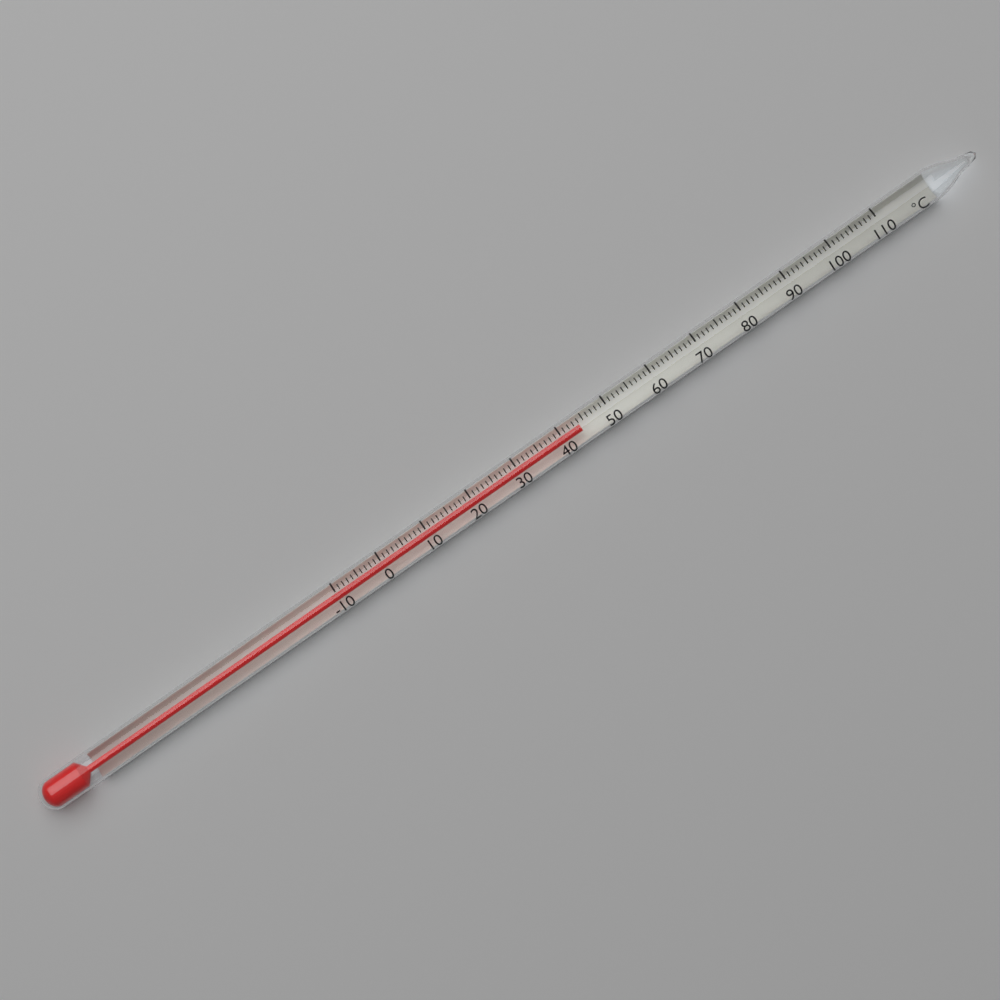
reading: 44 °C
